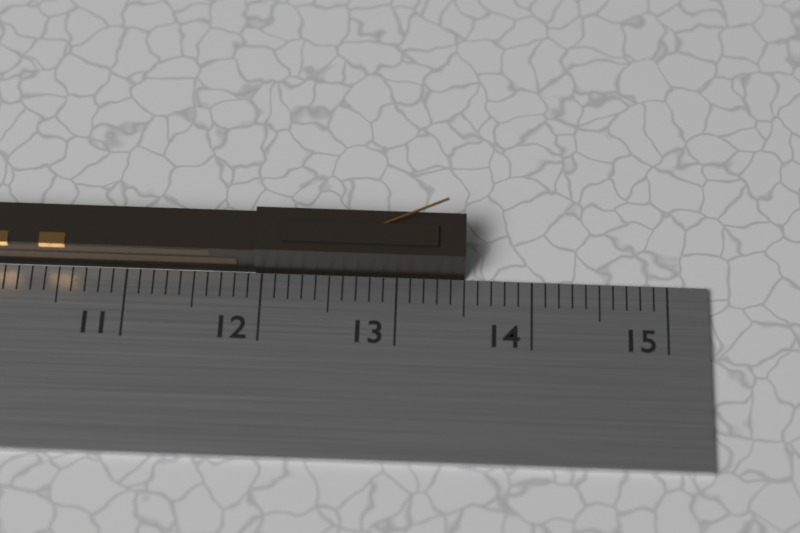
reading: 13.5 cm
